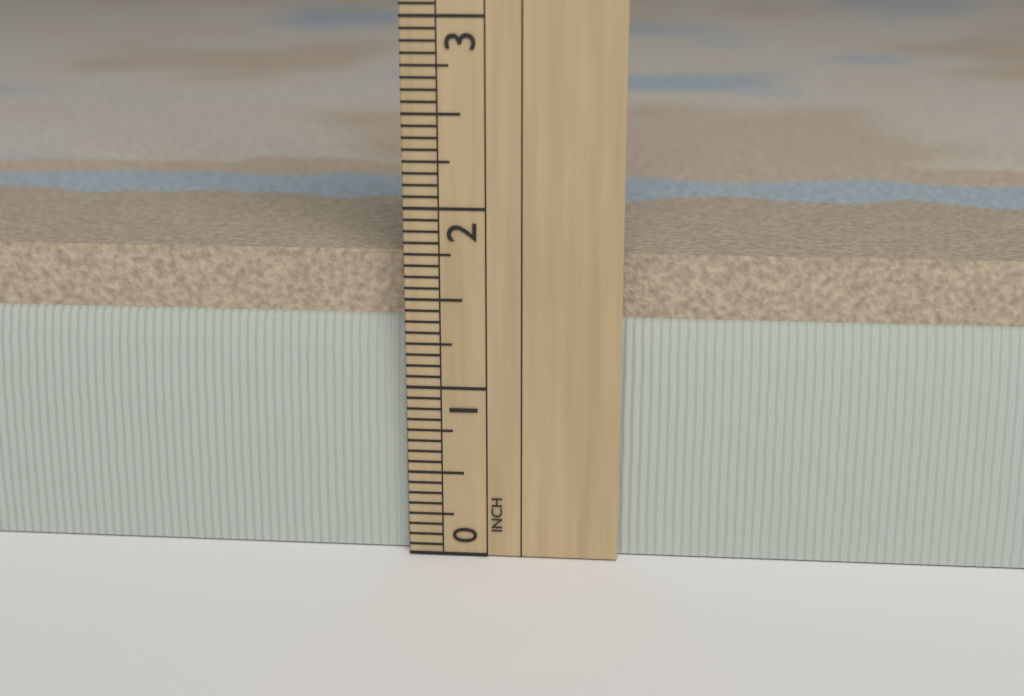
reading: 1.7500 in
